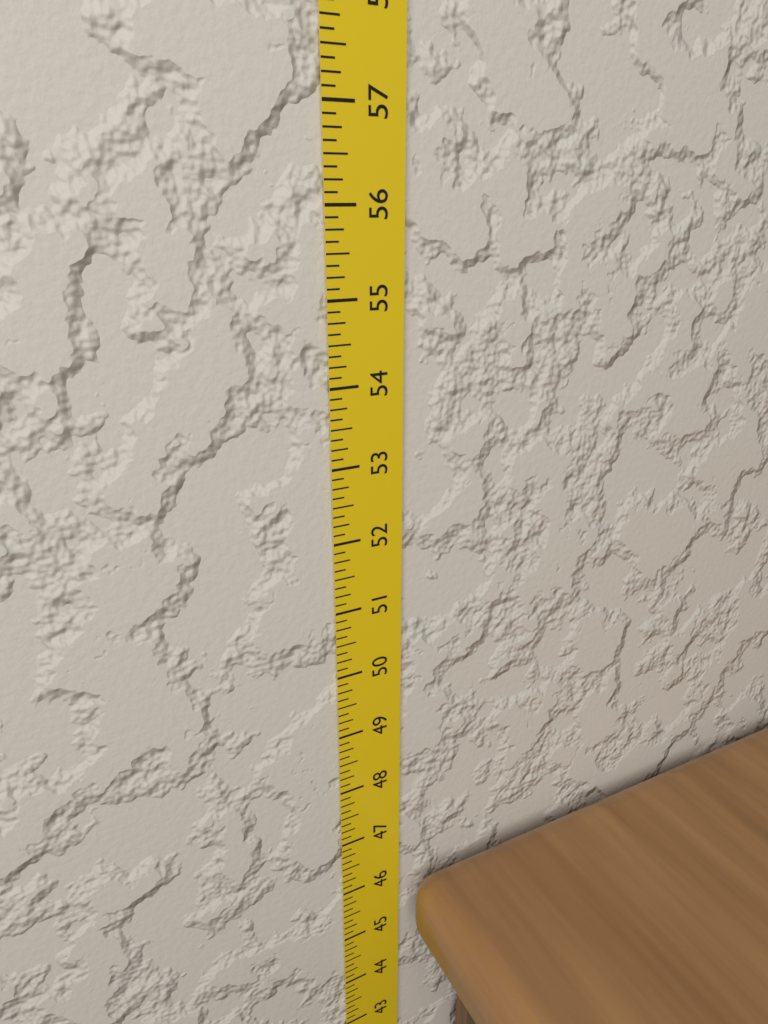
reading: 46.125 in
